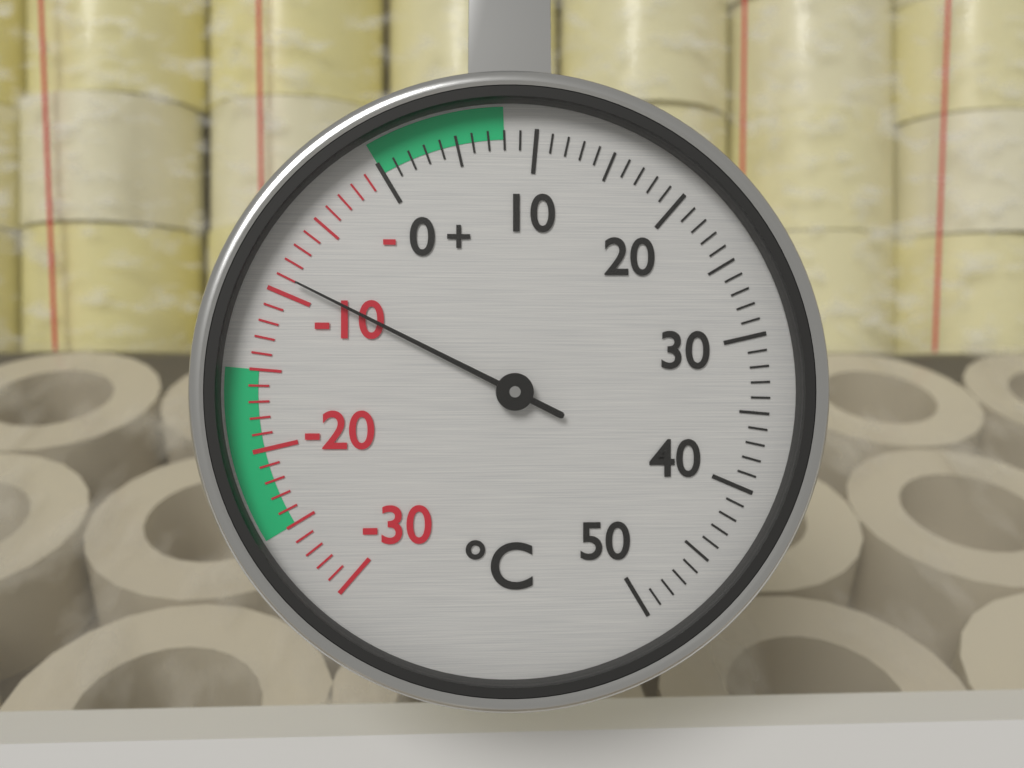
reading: -9 °C
